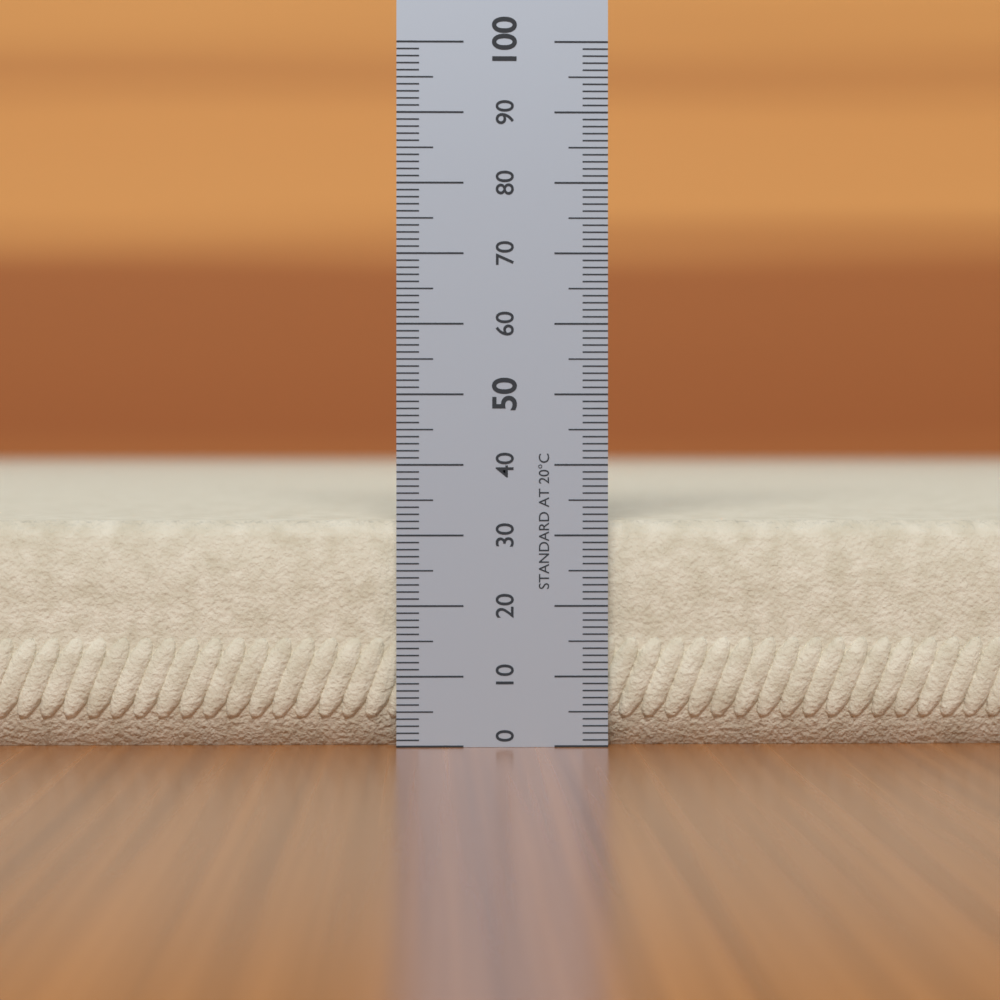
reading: 32 (no unit)
